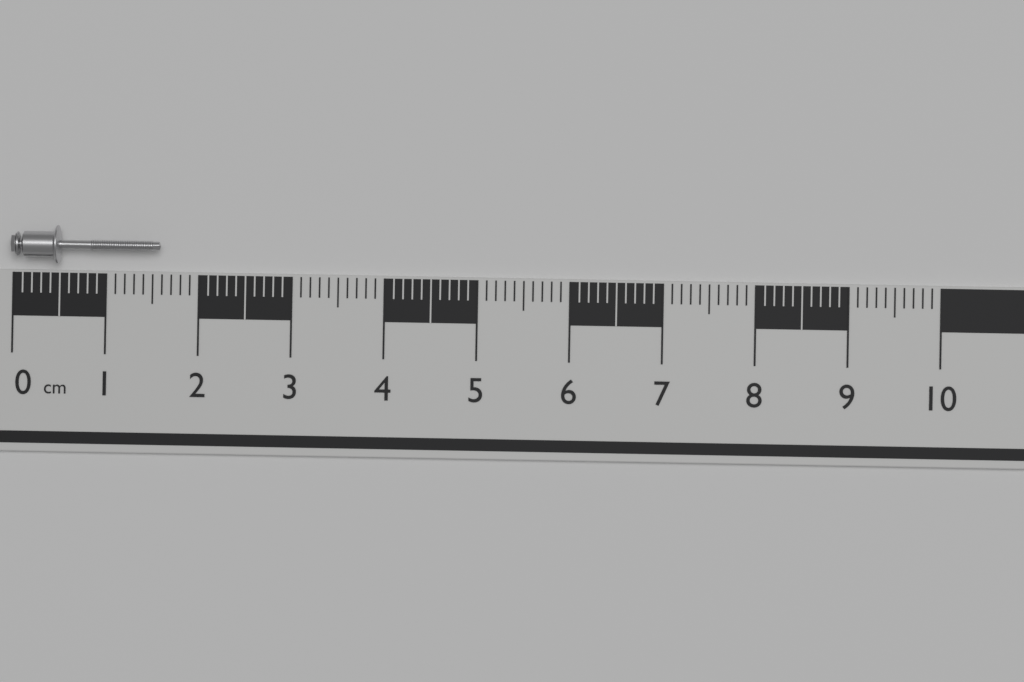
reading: 1.6 cm
